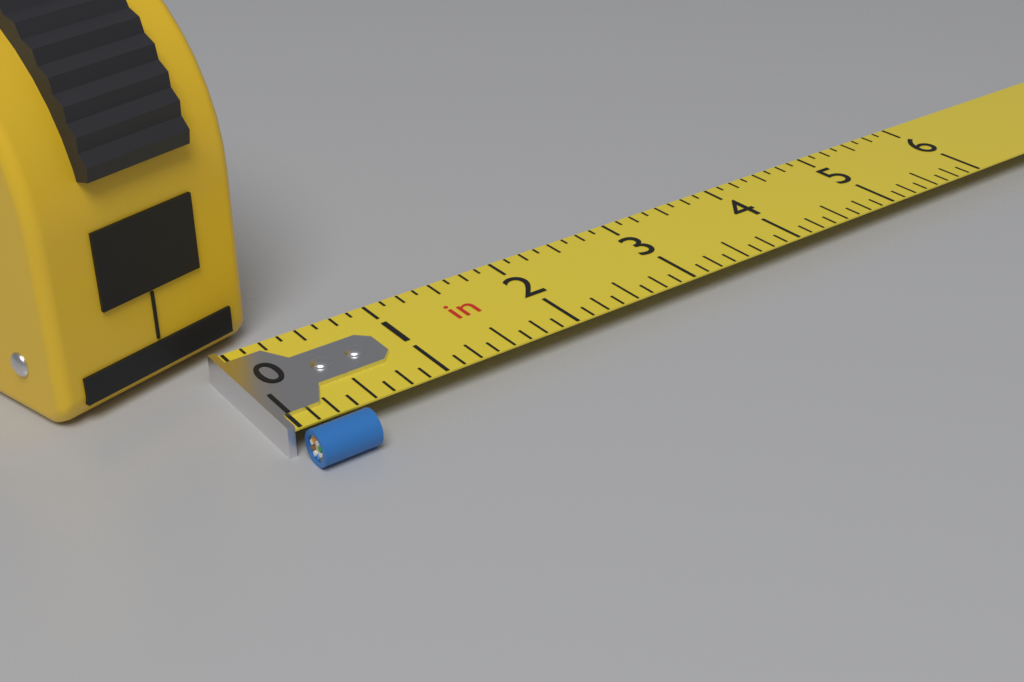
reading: 0.375 in
